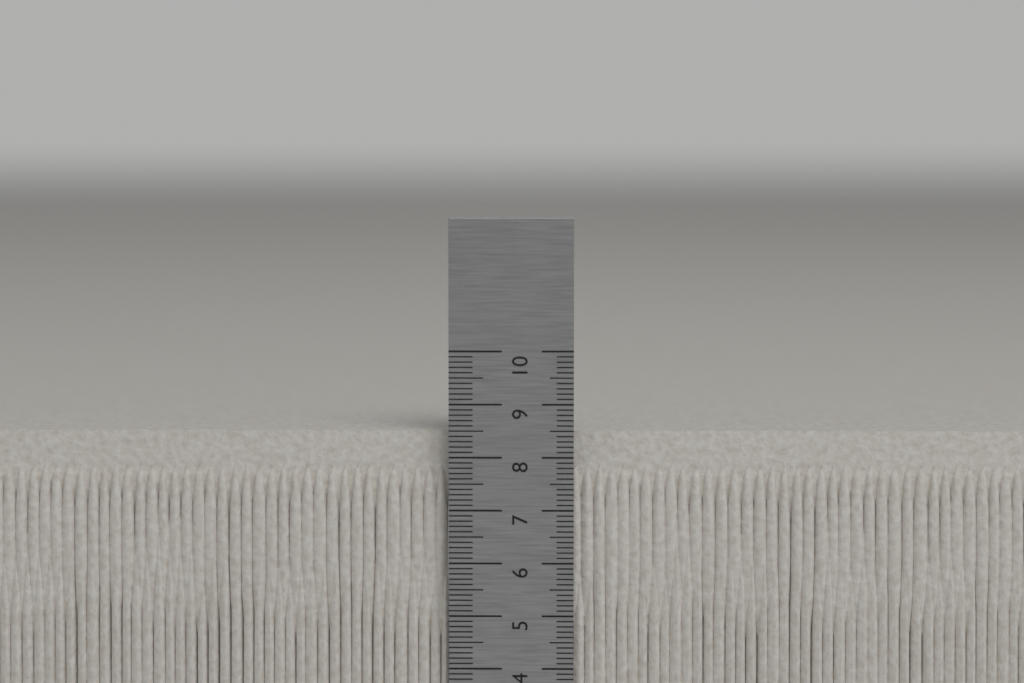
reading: 8.5 cm
